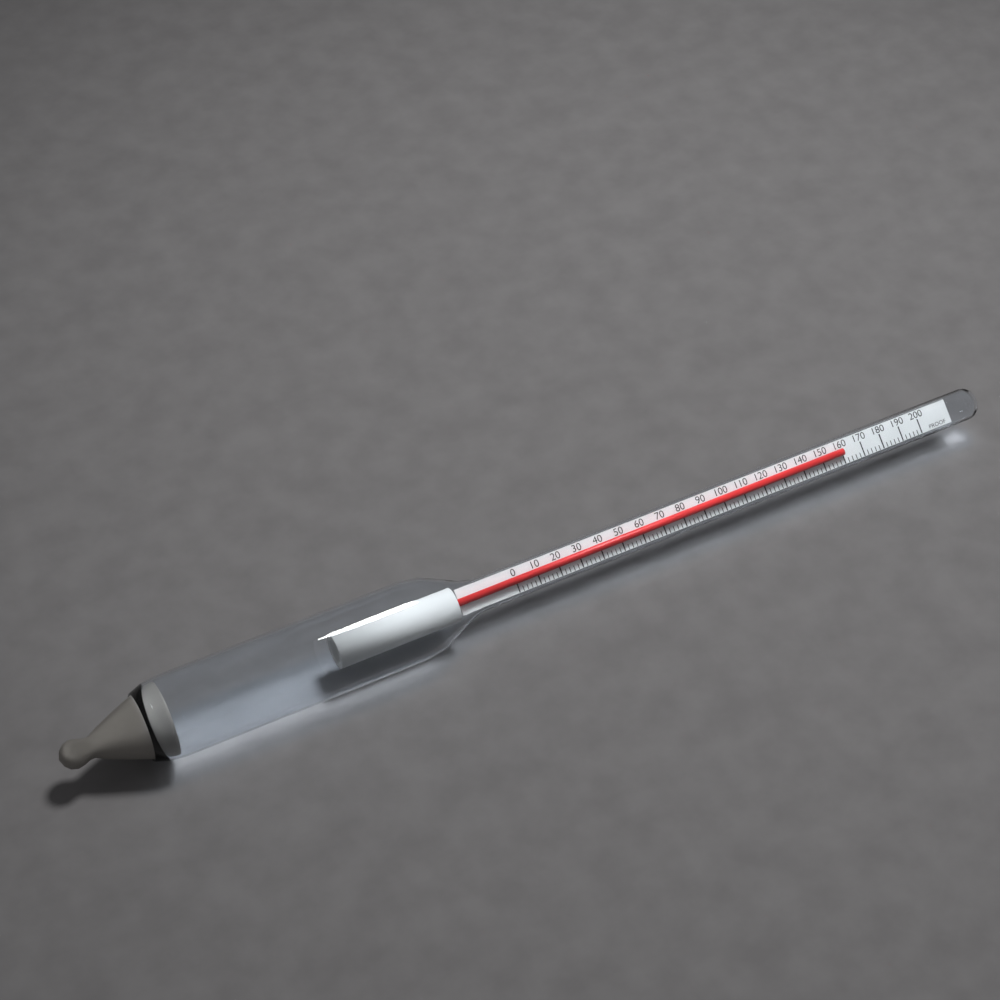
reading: 160 proof
